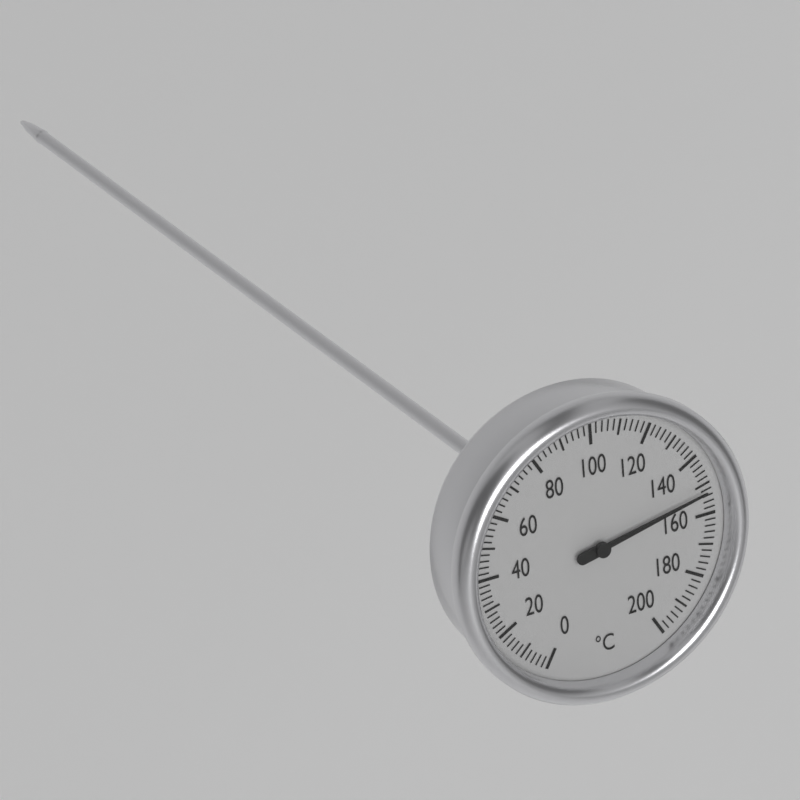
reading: 152 °C
